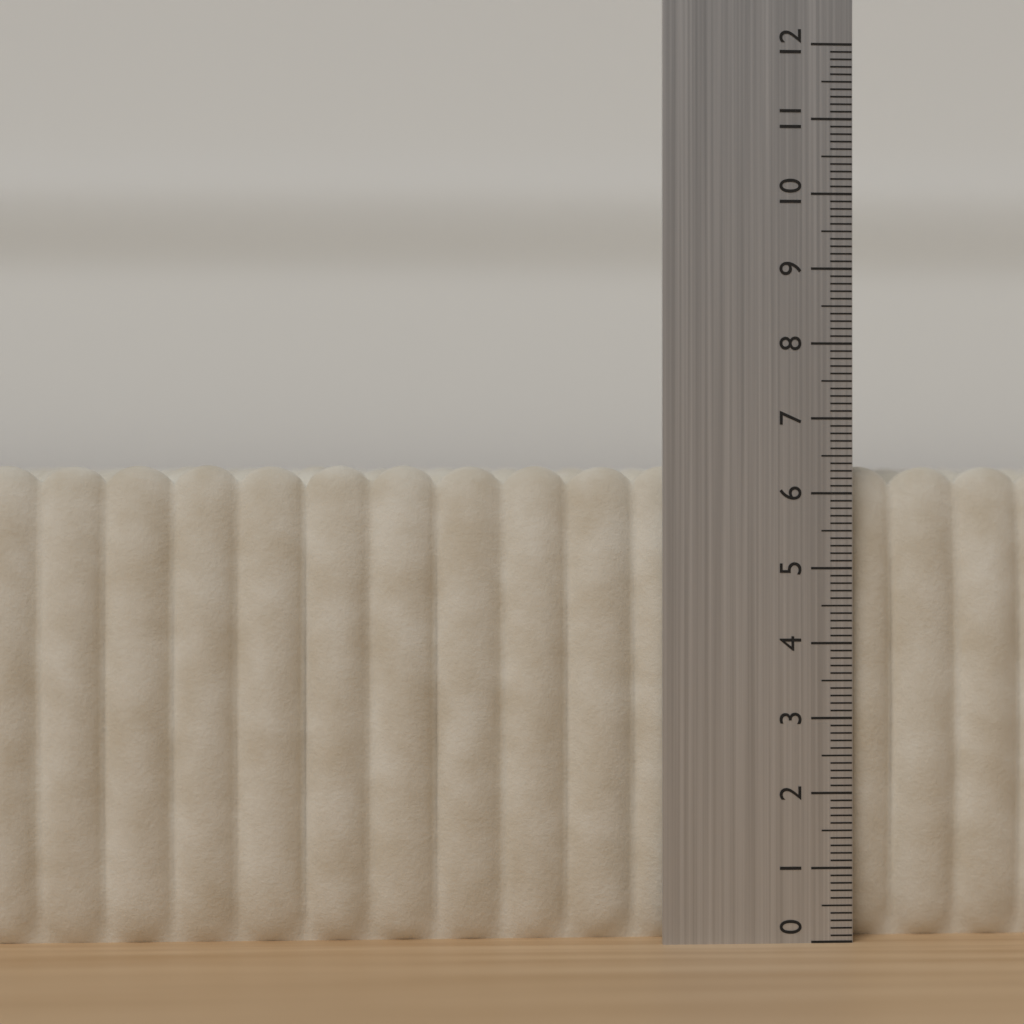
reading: 6.4 (no unit)
